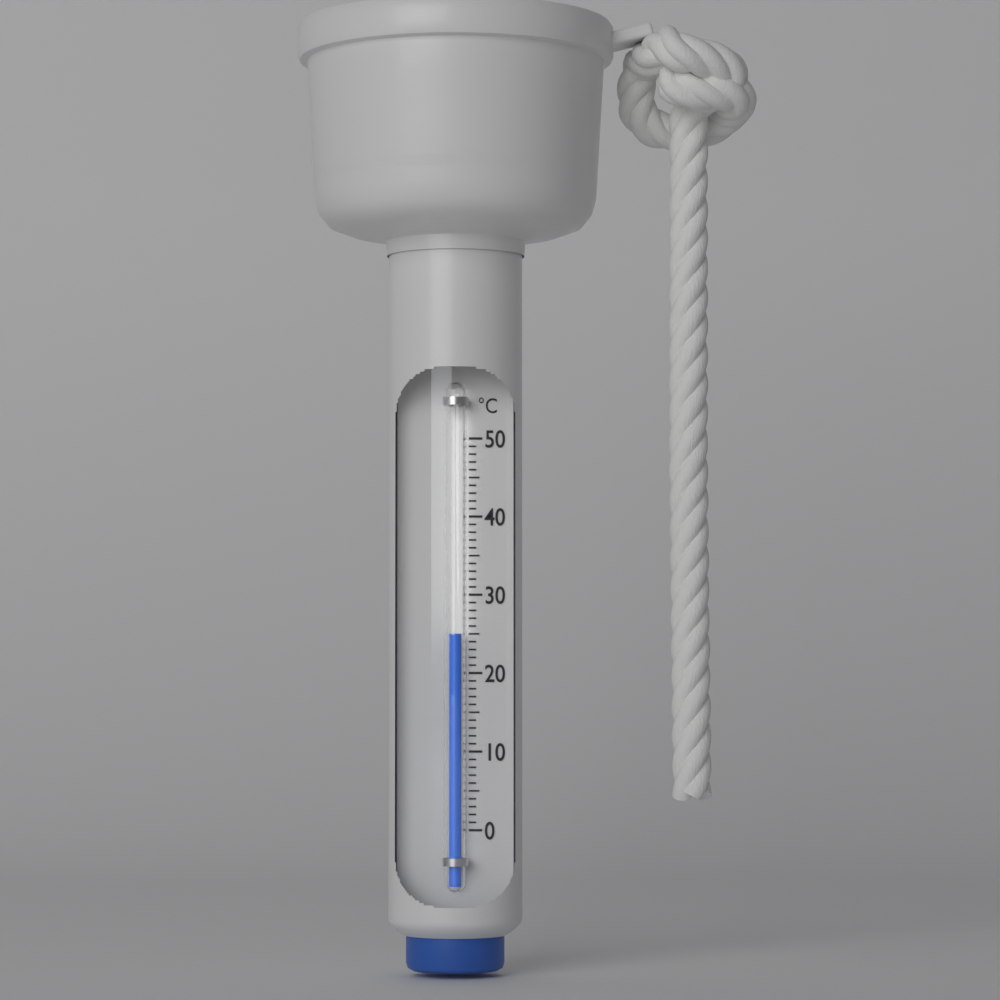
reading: 25 °C
